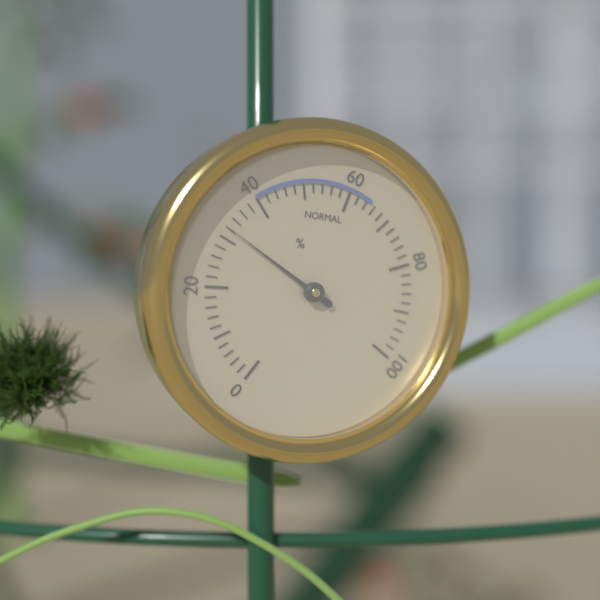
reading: 32 %
